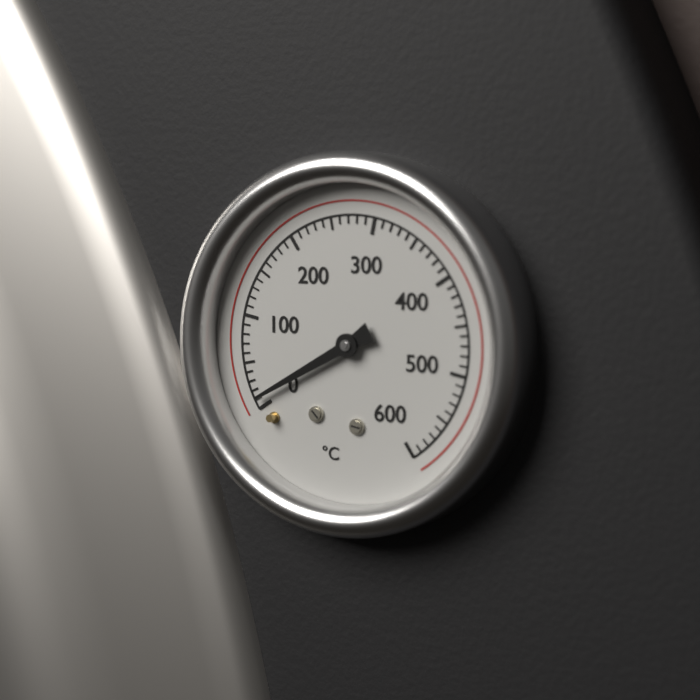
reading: 10 °C
